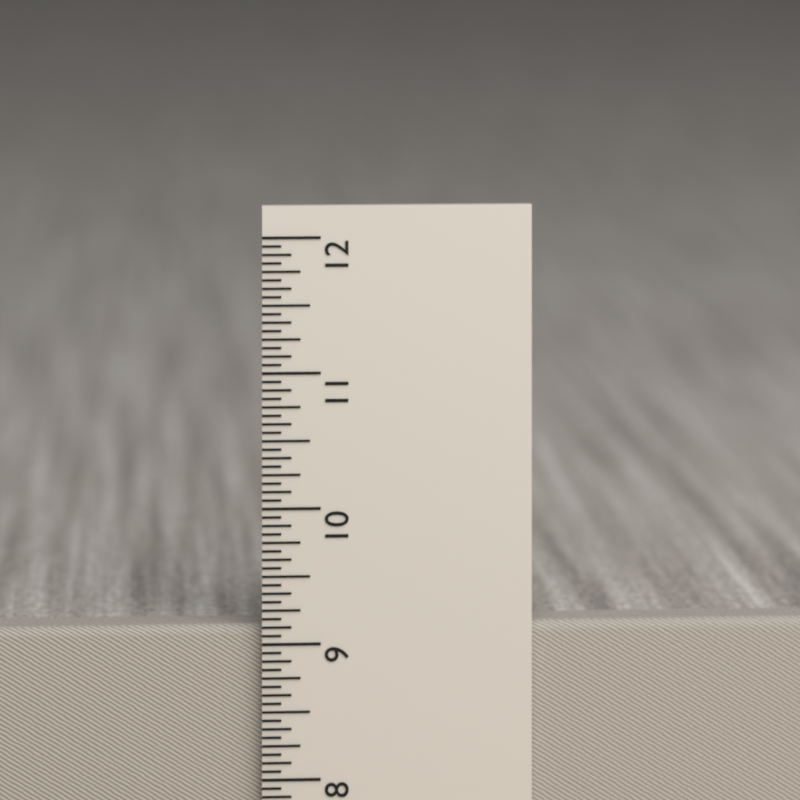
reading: 9.1250 in
